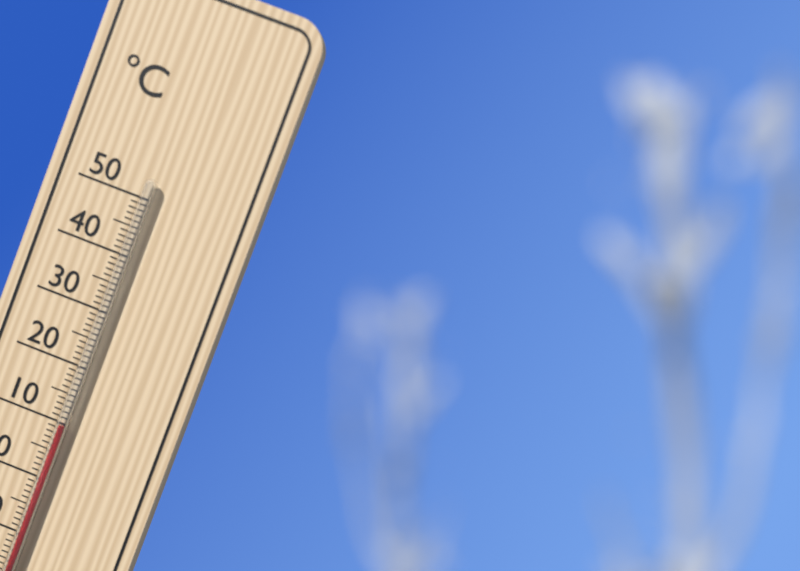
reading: 10 °C
